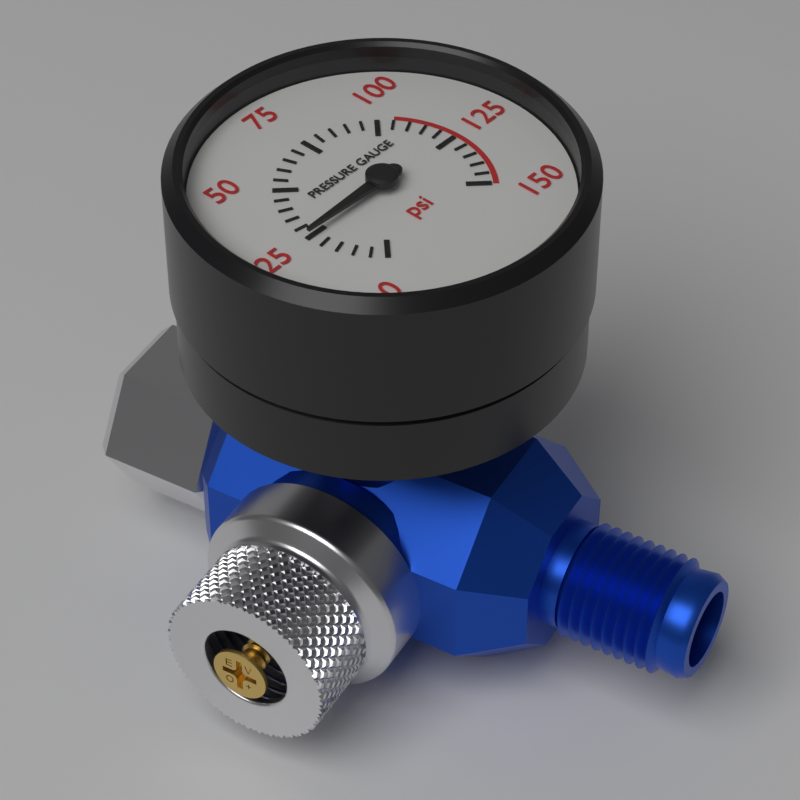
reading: 25 psi
